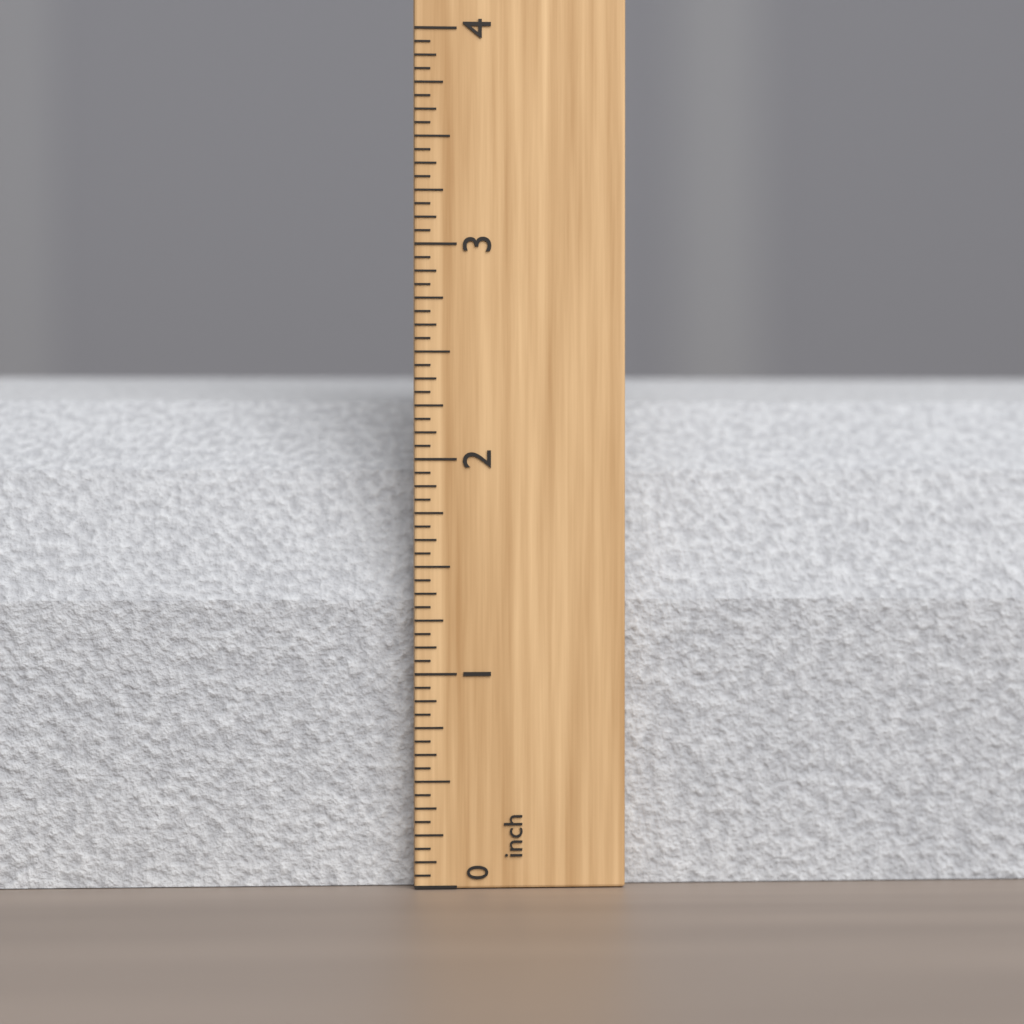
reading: 2.4375 inch
